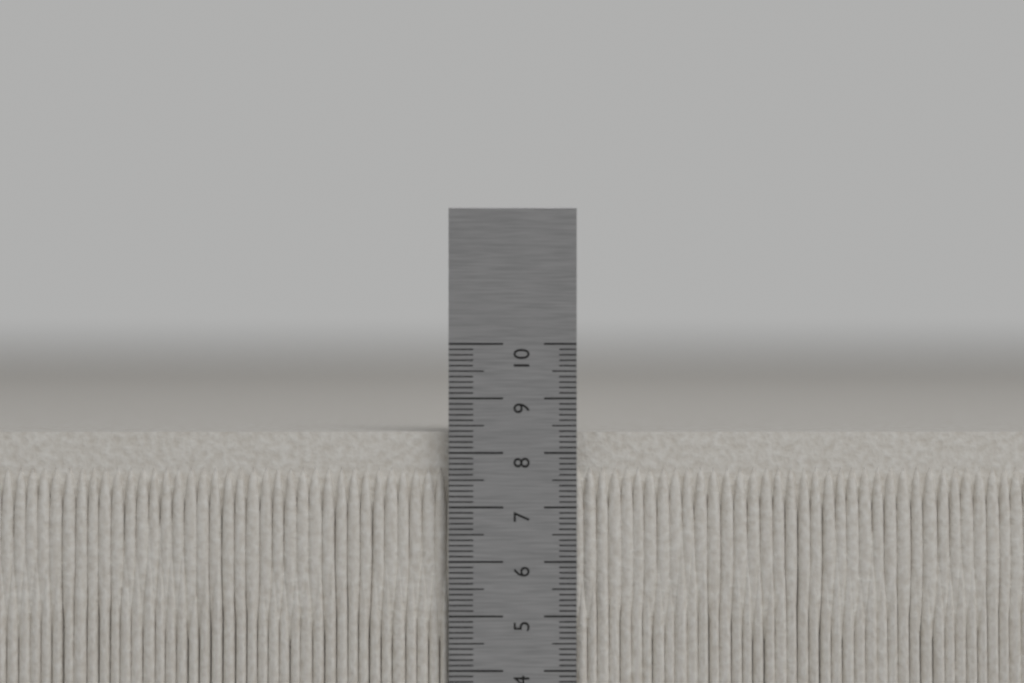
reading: 8.4 cm
